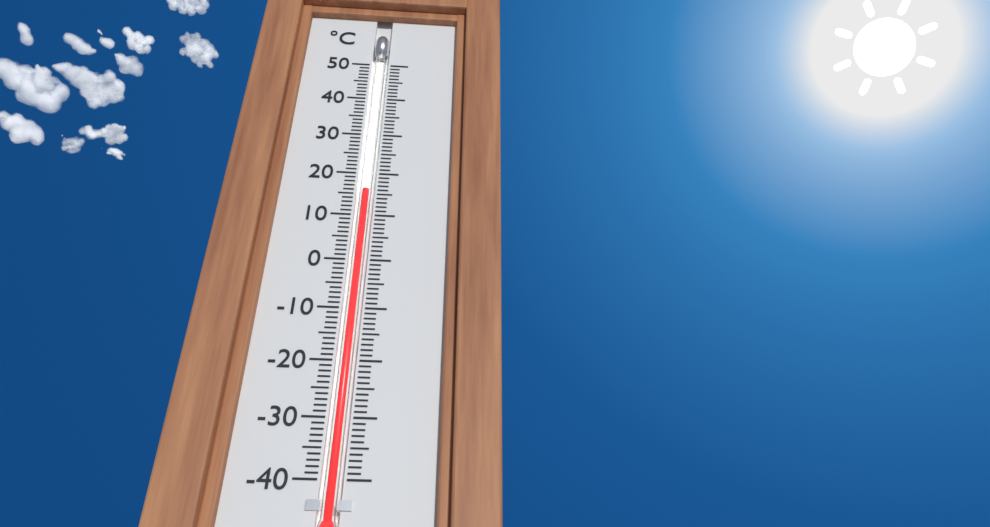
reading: 16 °C
